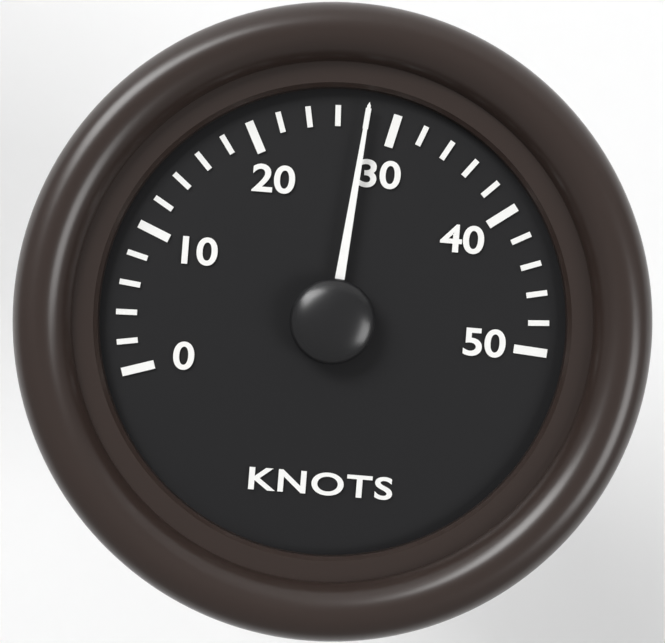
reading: 28 knots
